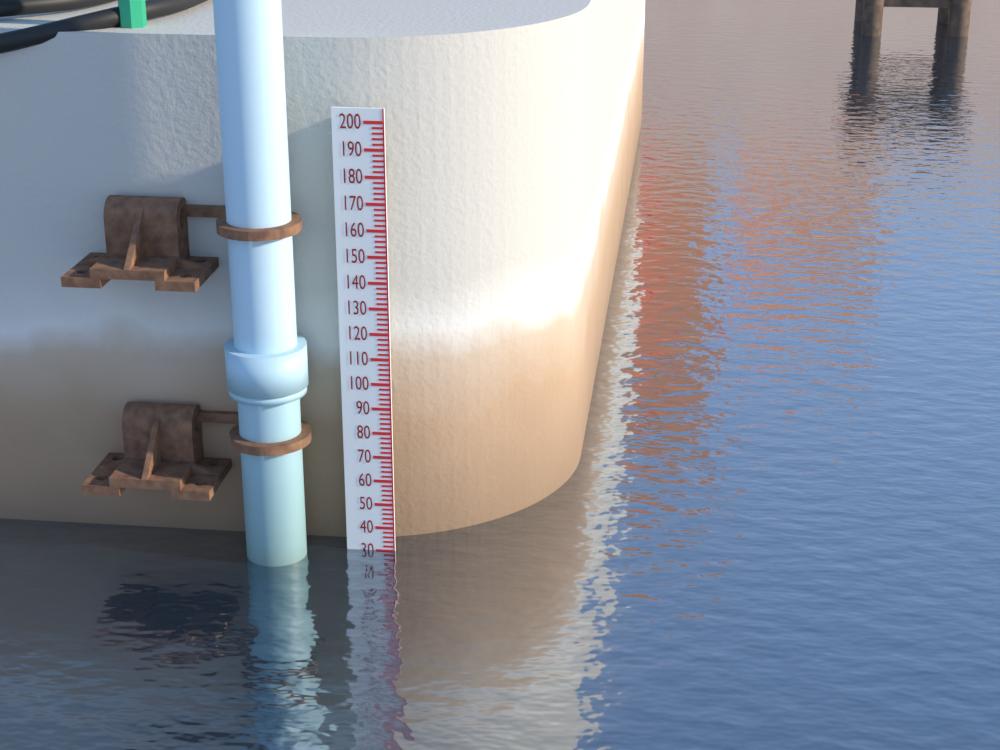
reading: 30 (no unit)
